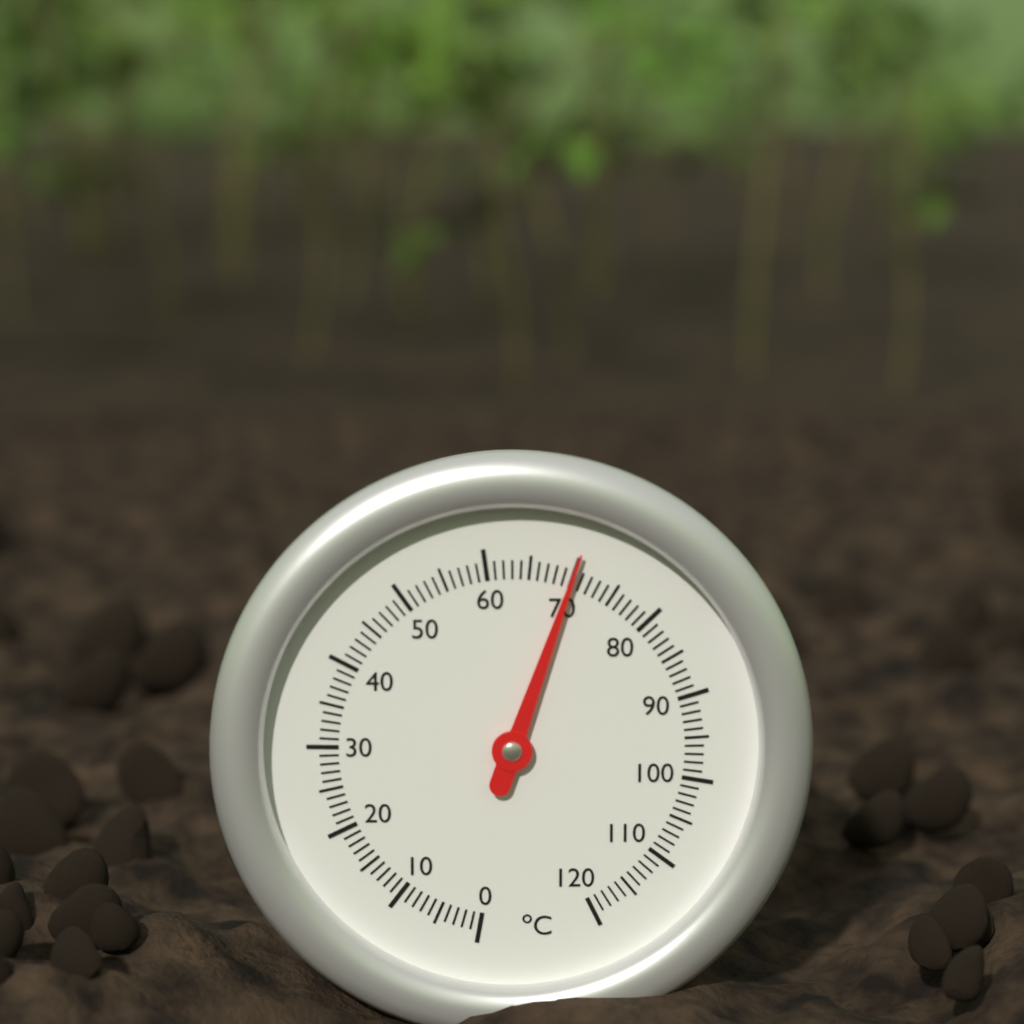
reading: 70 °C
